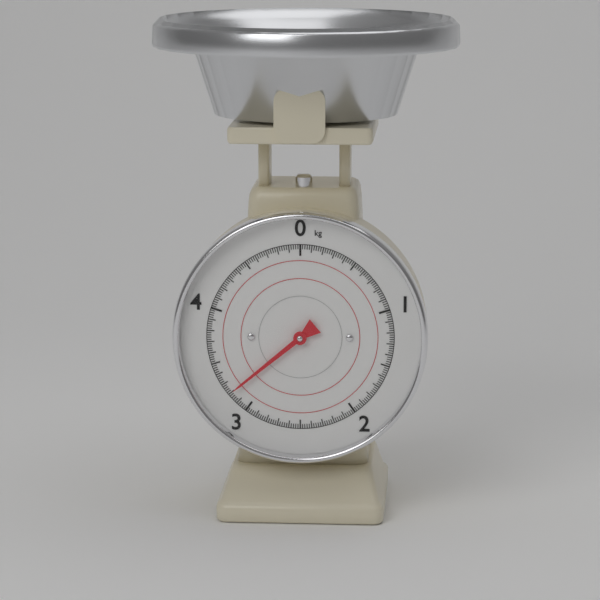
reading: 3.20 kg
